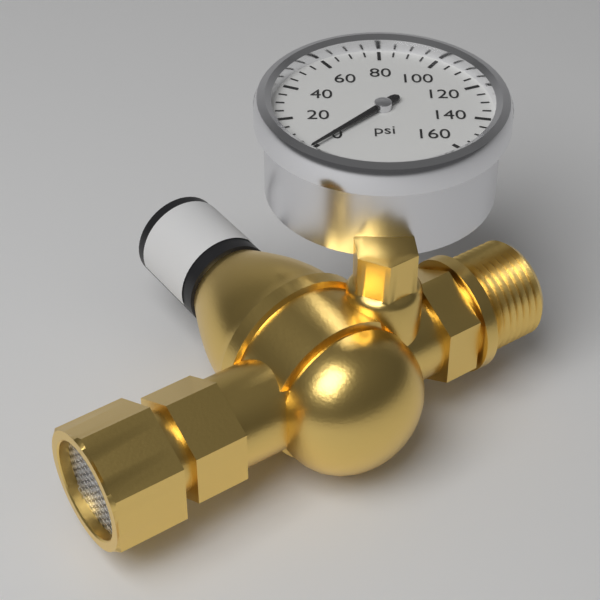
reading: 0 psi
